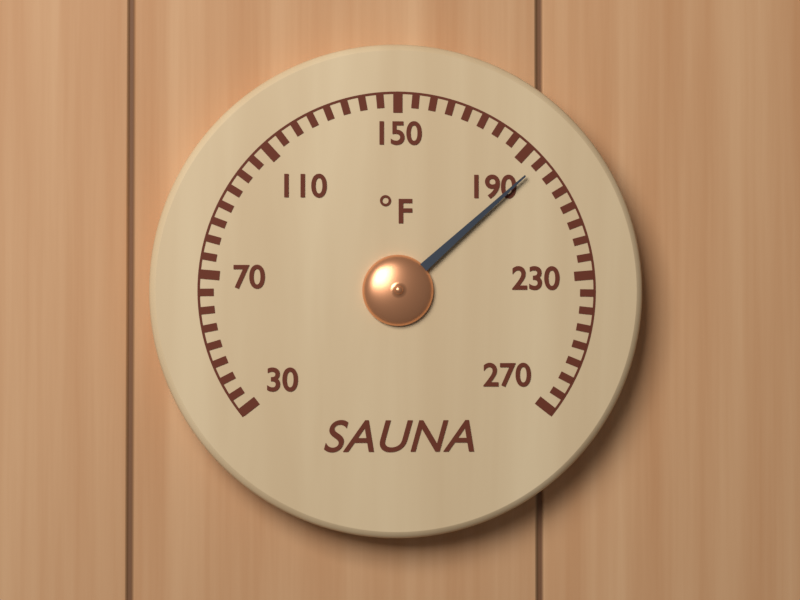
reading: 195 °F
